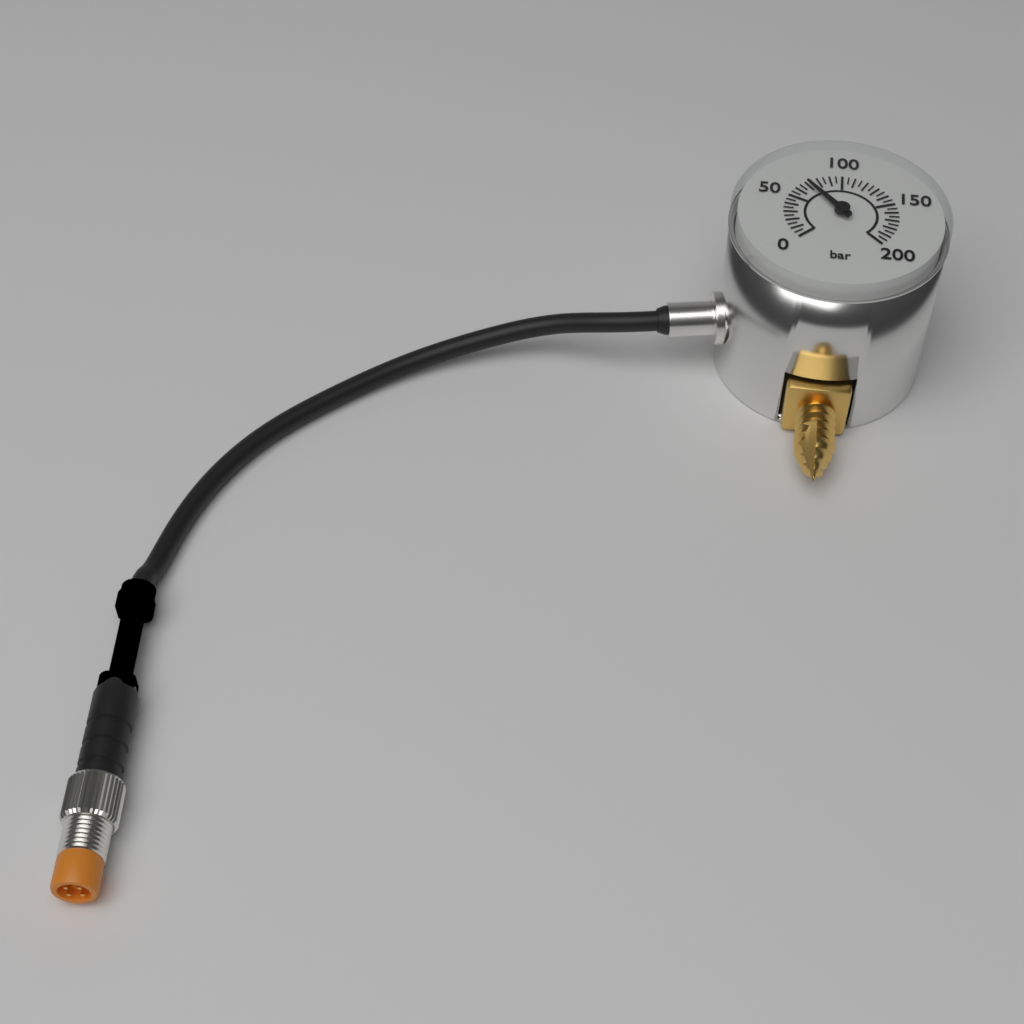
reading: 70 bar
